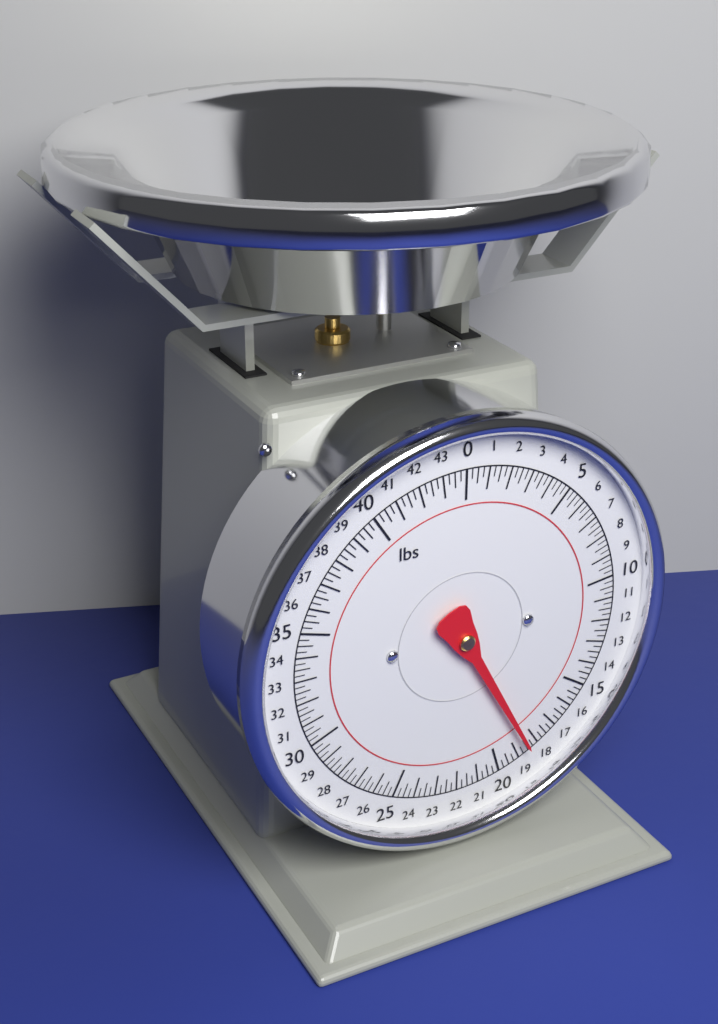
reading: 18.50 lbs
